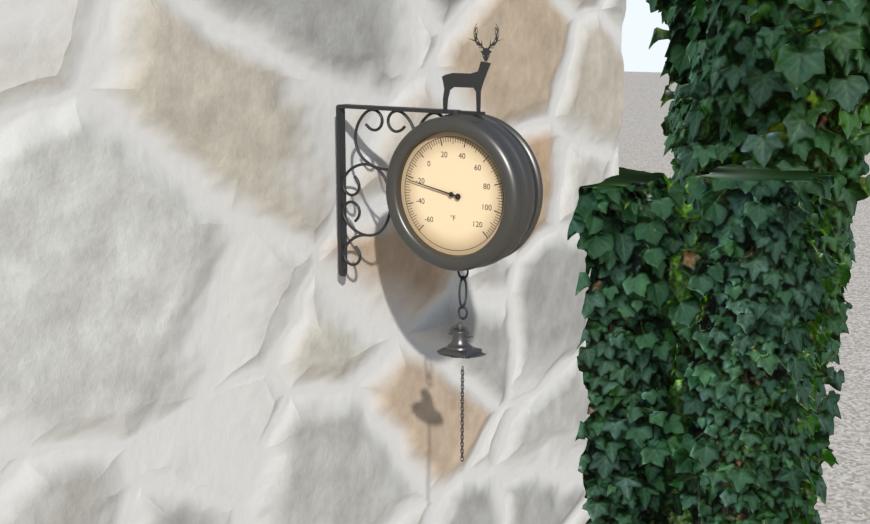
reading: -22 °F
